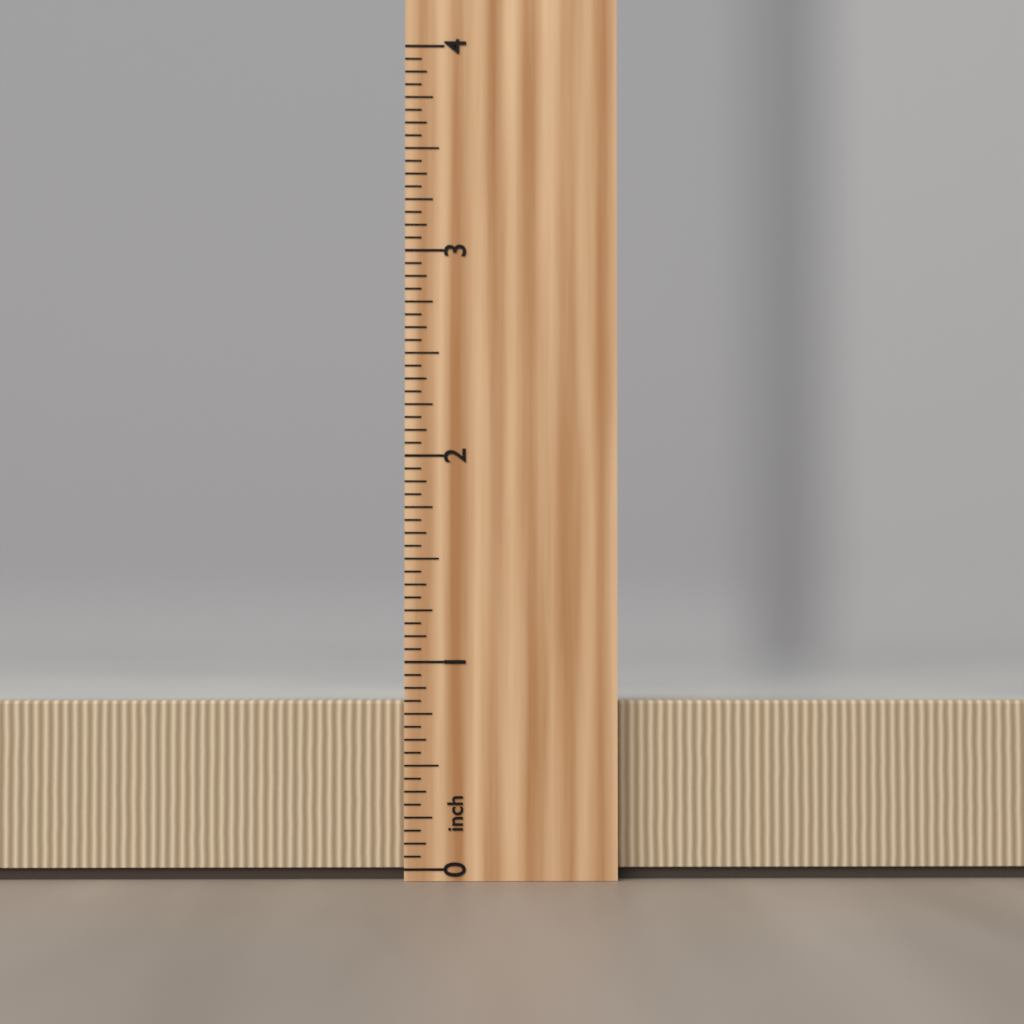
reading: 0.8125 inch
